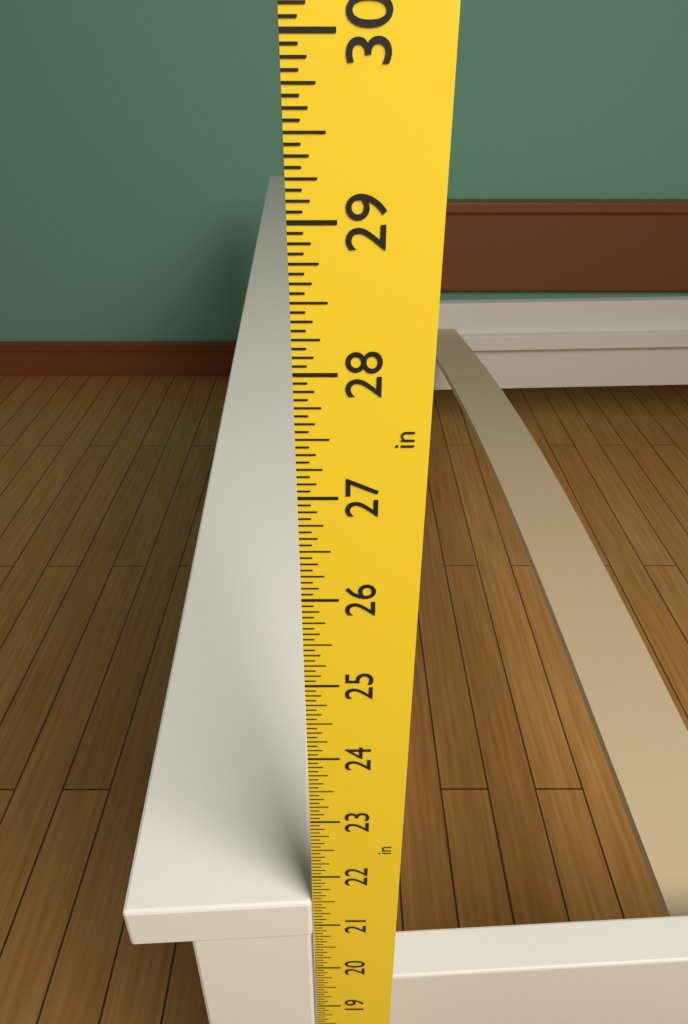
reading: 21.5000 in
